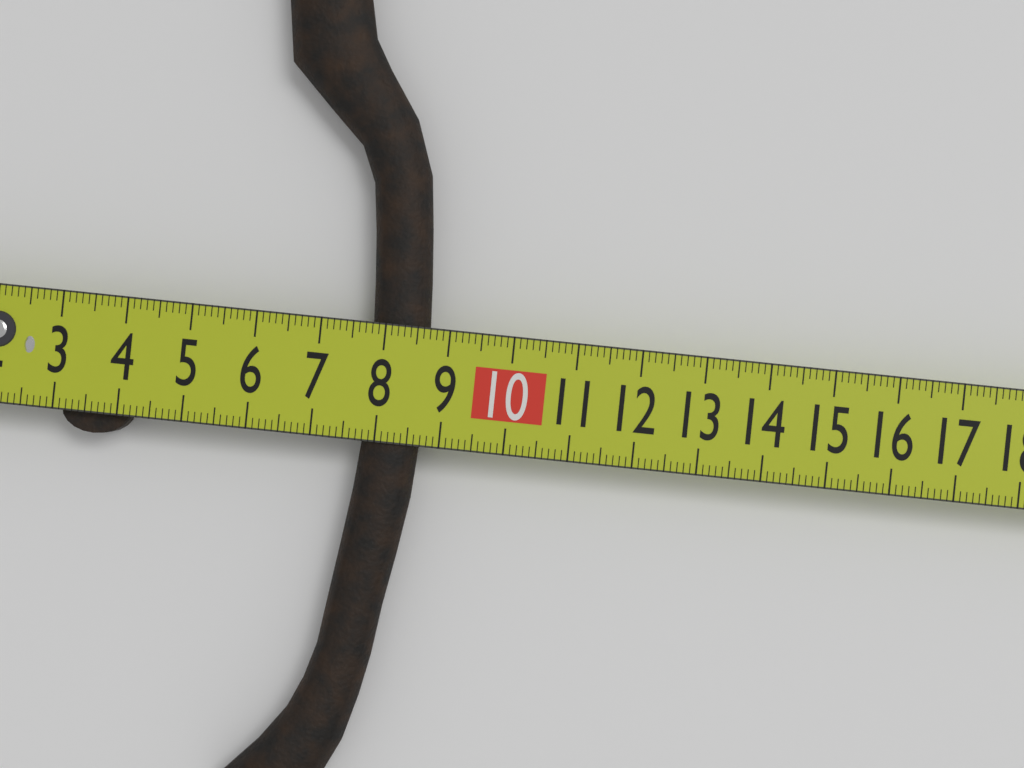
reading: 8.7 cm
